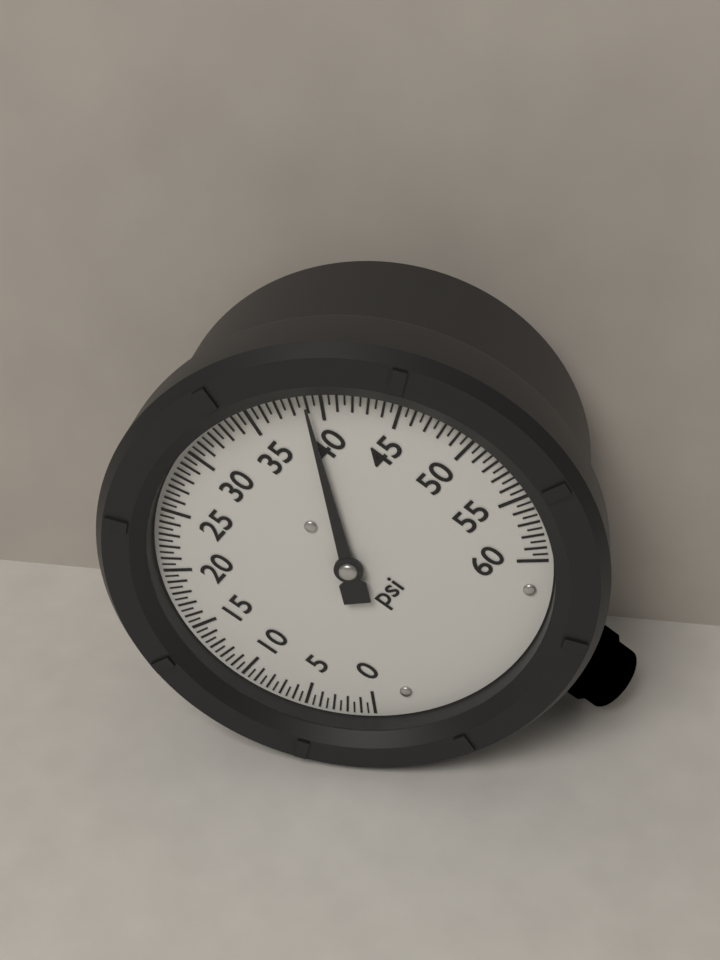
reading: 39.0 psi
